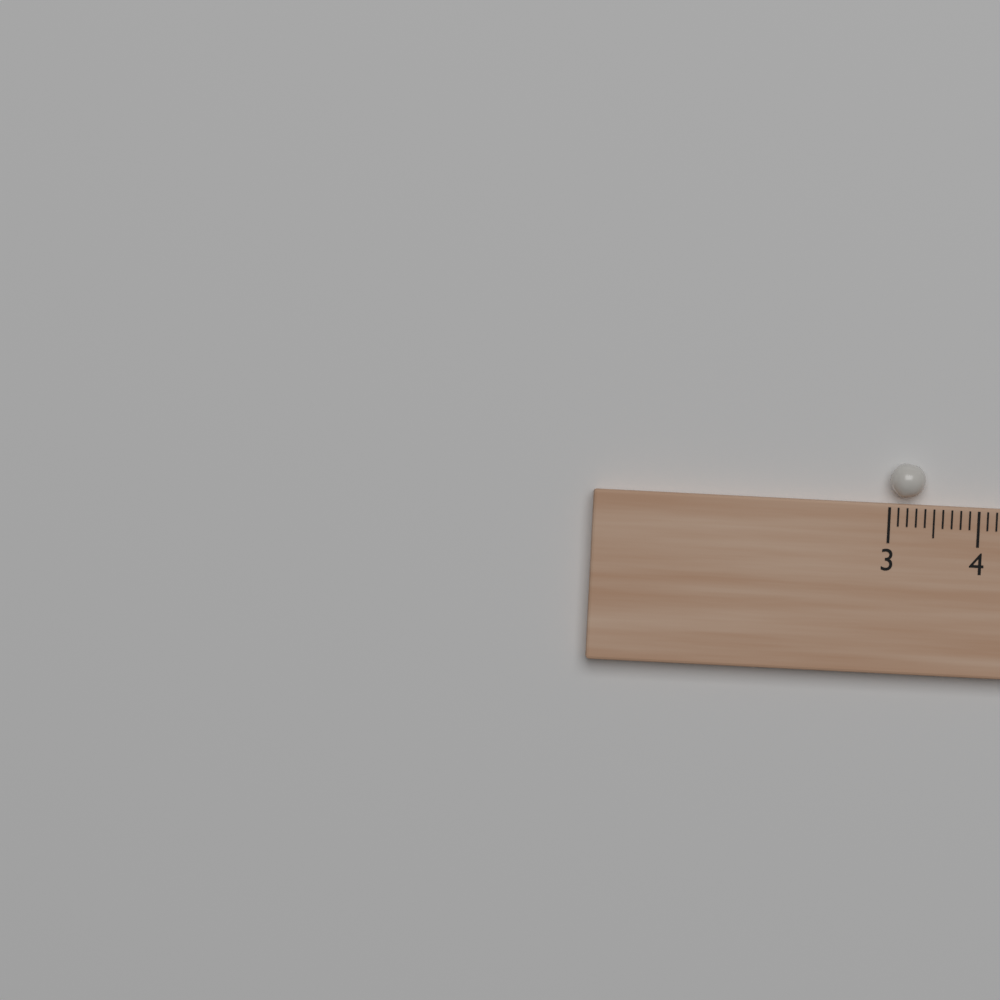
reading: 3.4 (no unit)
